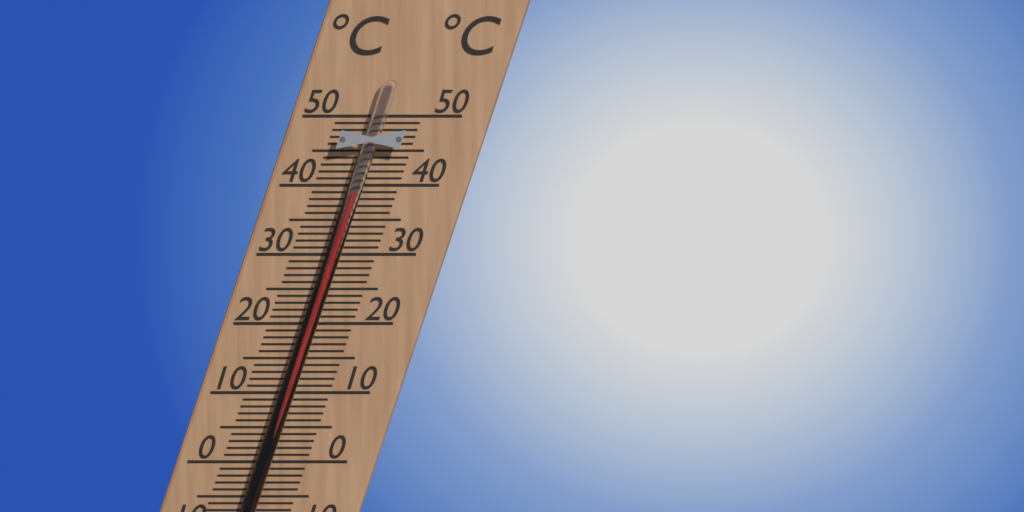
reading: 39 °C
